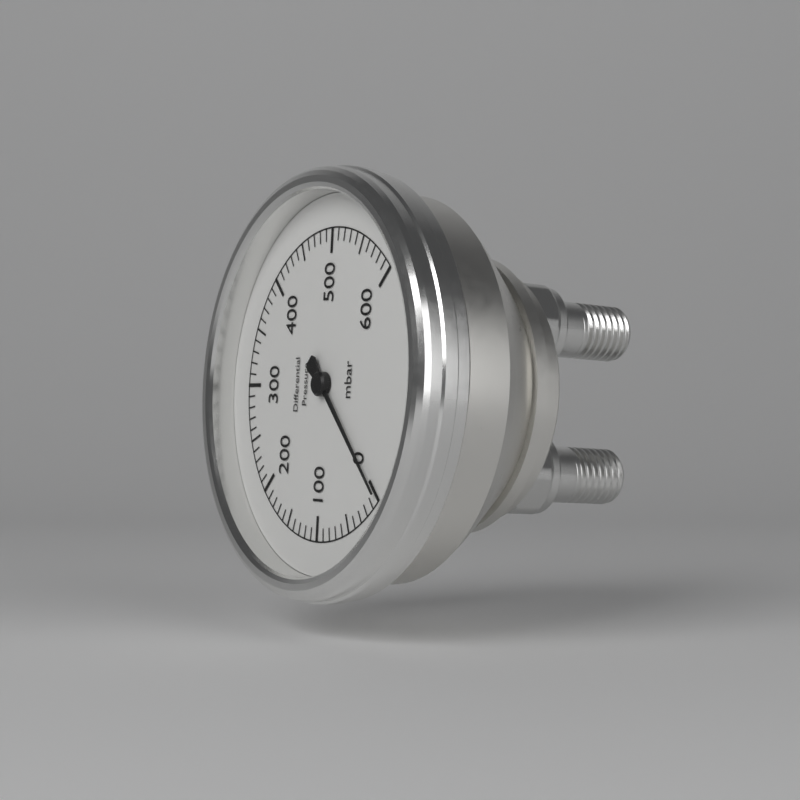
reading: 0 mbar
